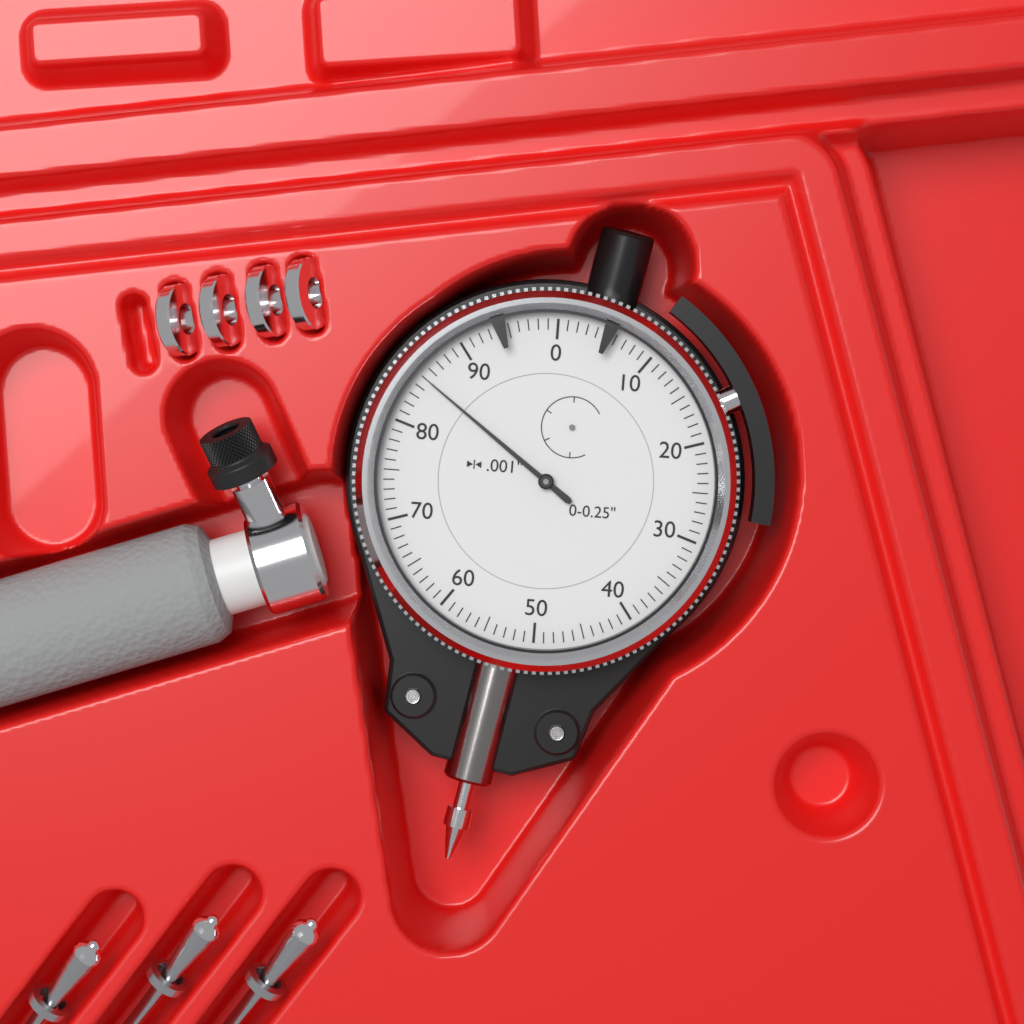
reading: 0.085 in
